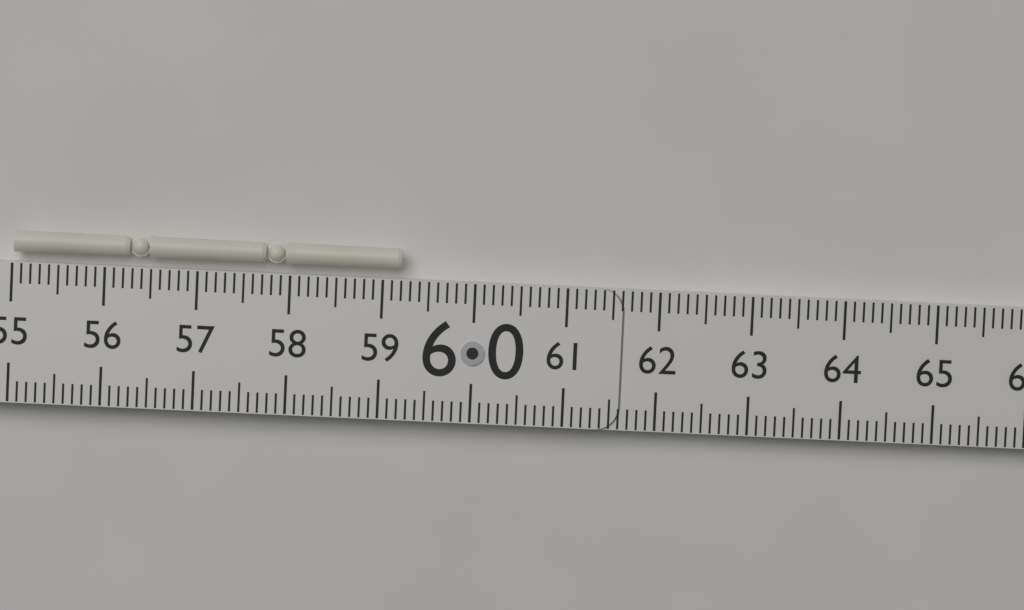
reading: 59.2 (no unit)
